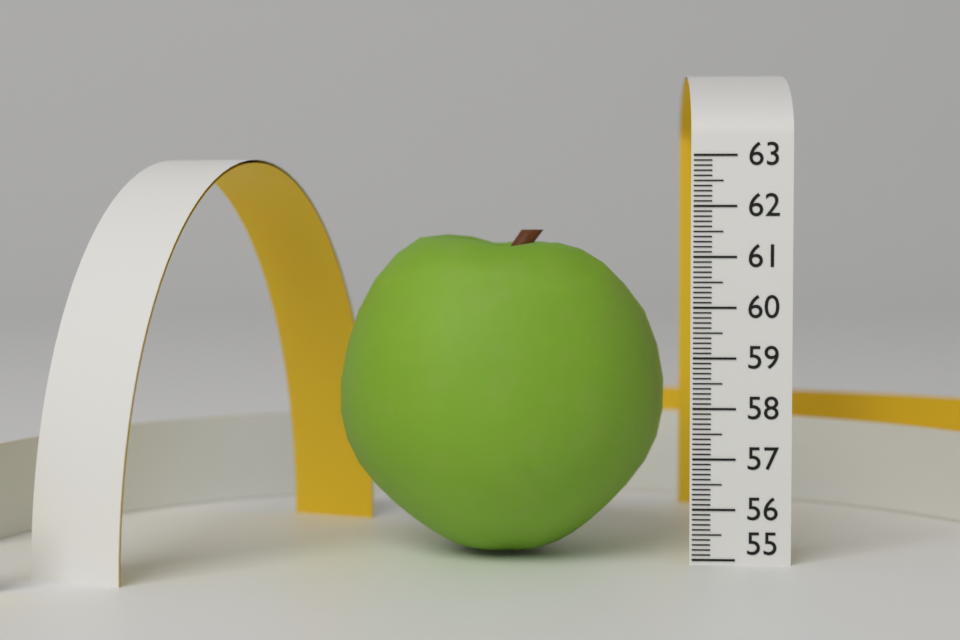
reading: 61.5 (no unit)
